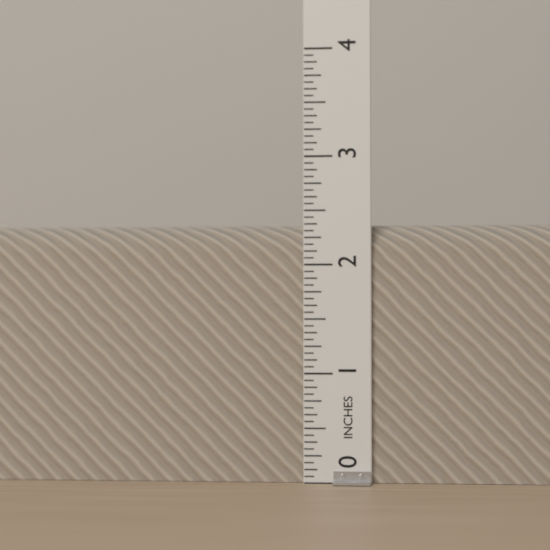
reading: 2.3750 in
